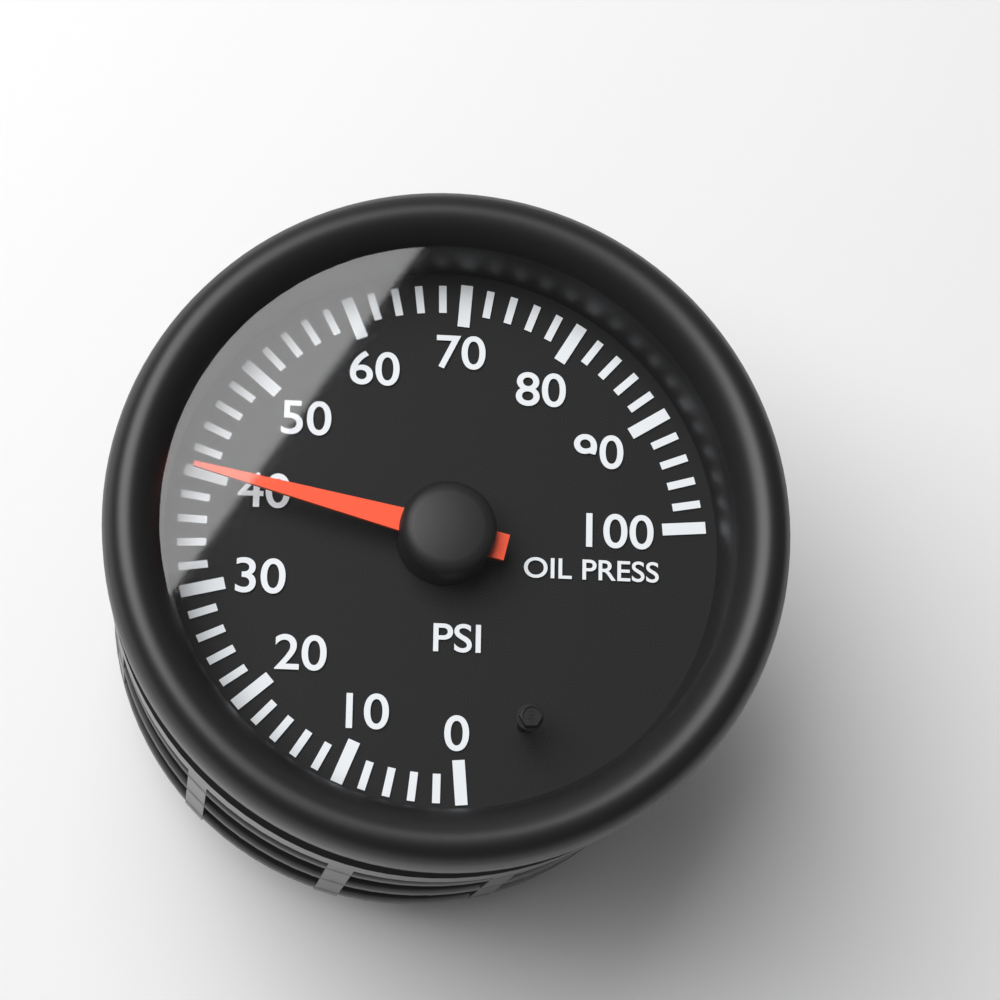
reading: 40 psi
